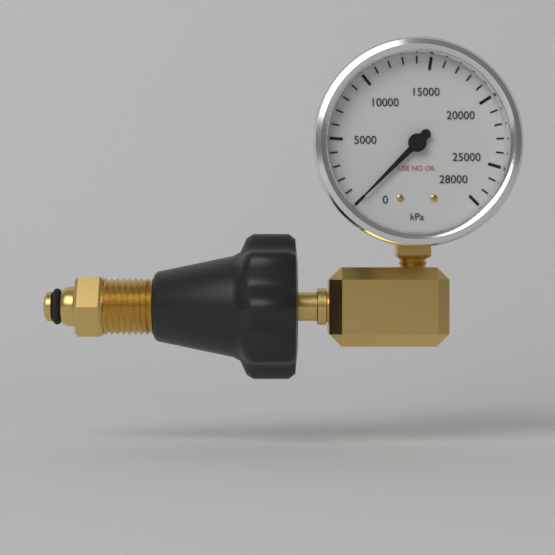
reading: 0 kPa
